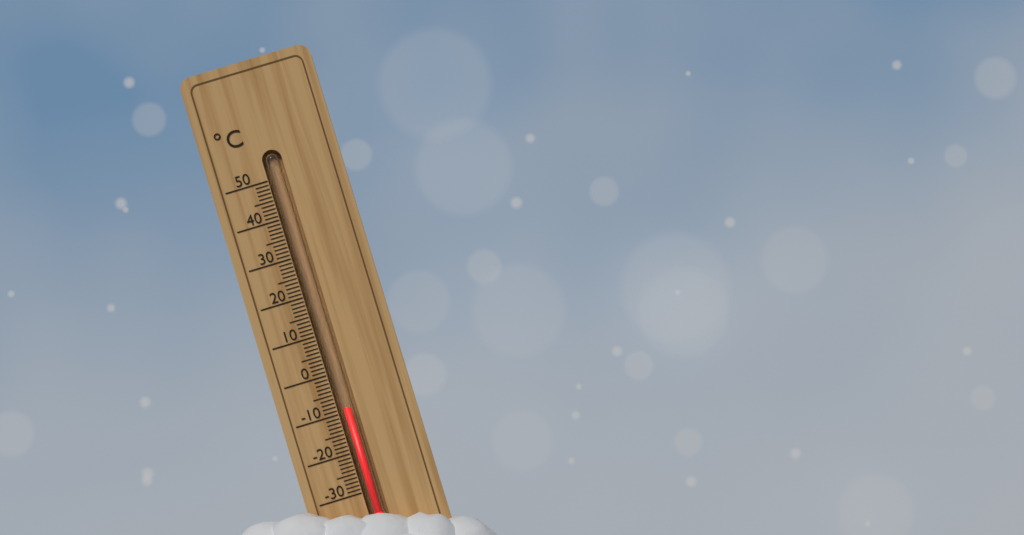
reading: -9 °C
